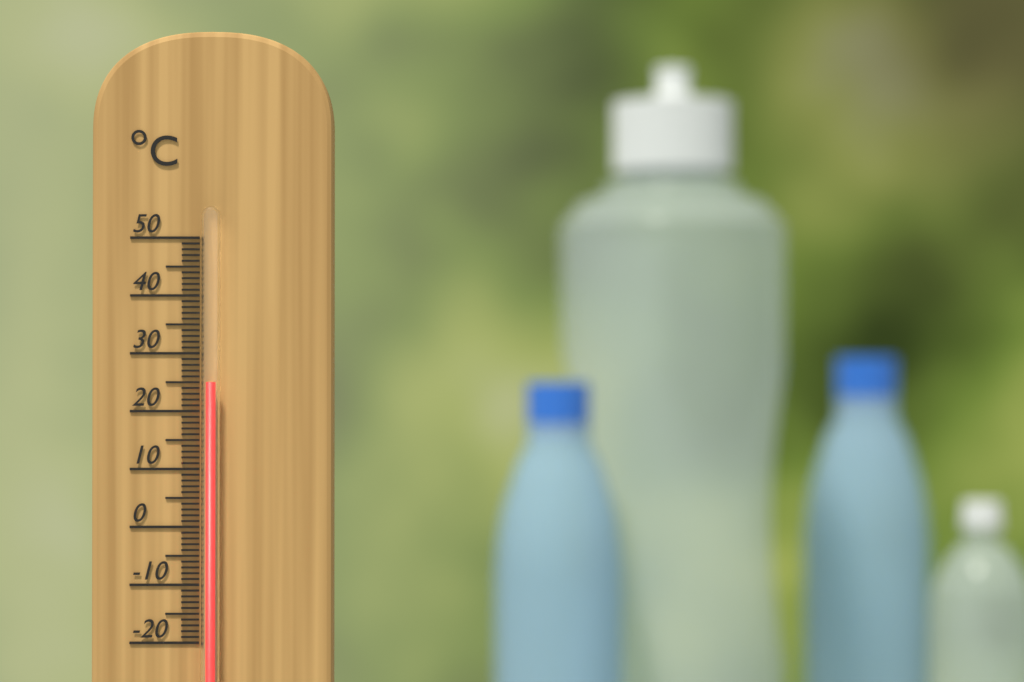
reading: 25 °C
